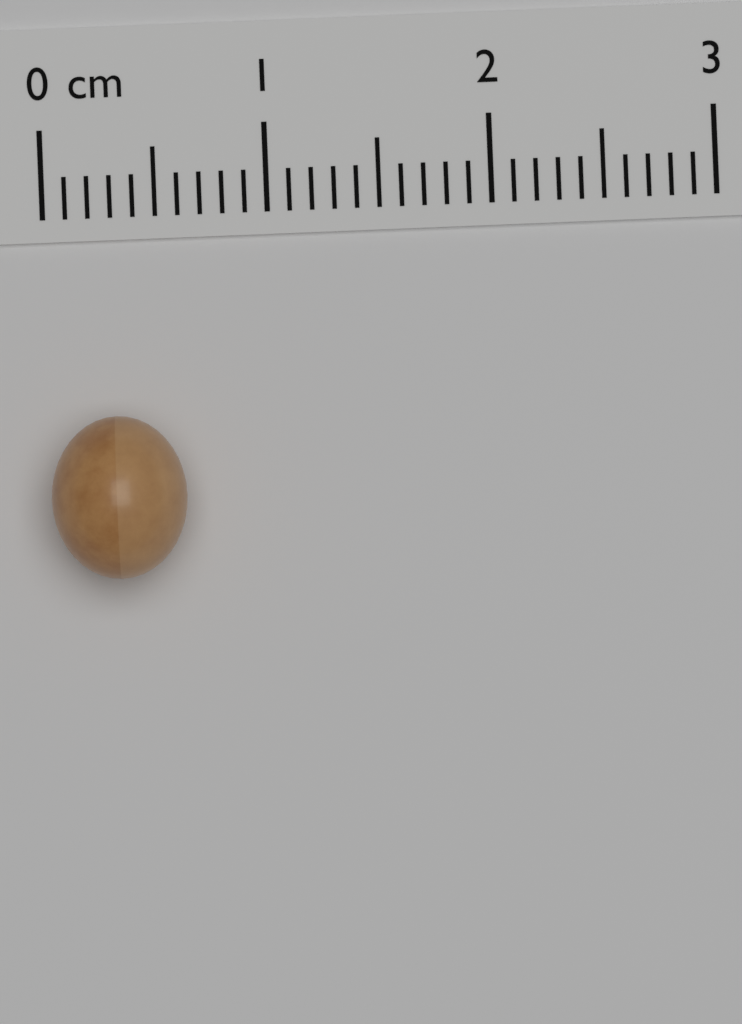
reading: 0.6 cm
